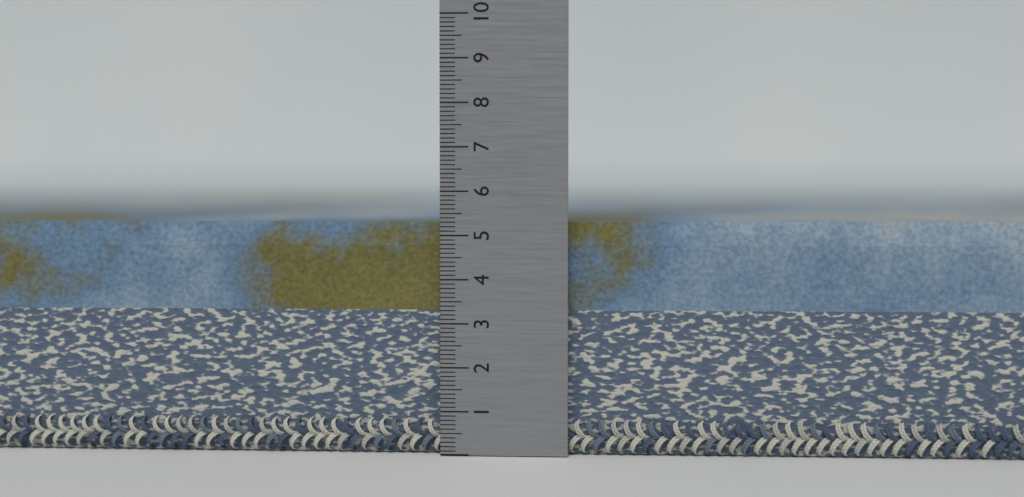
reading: 5.3 (no unit)
